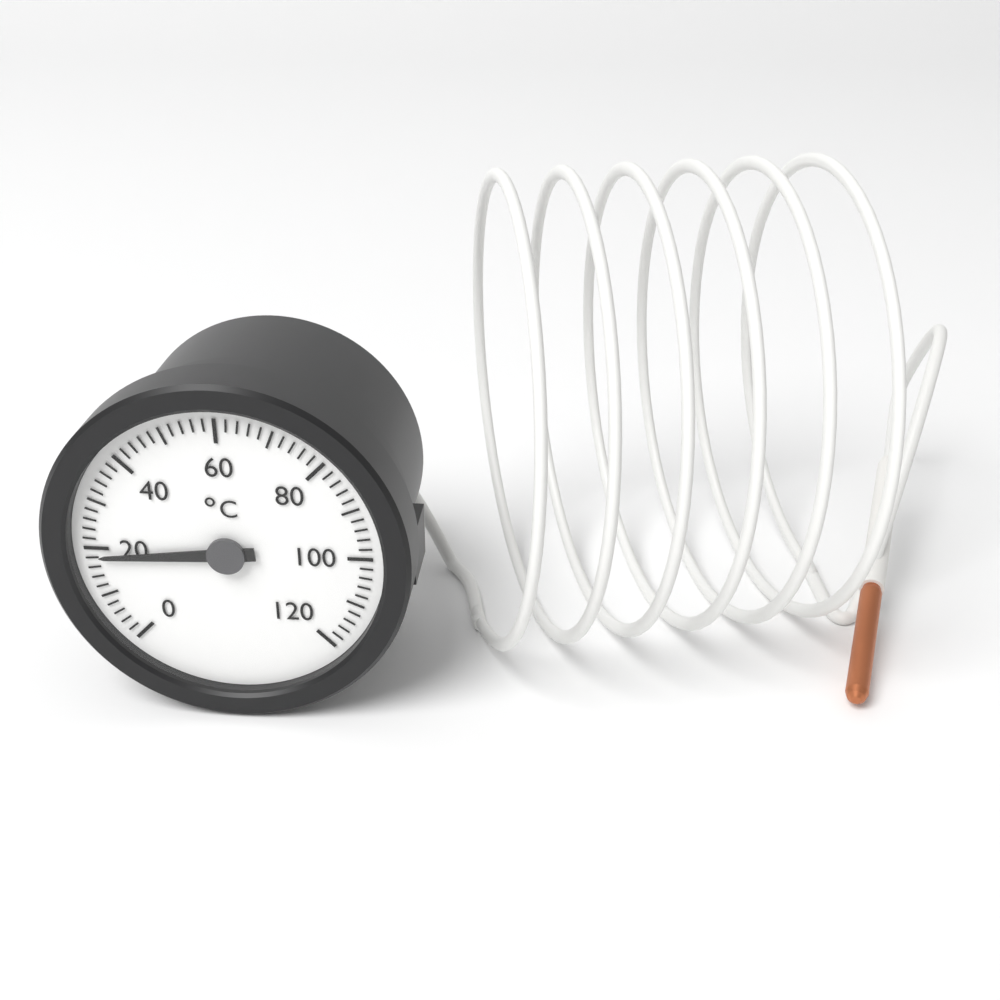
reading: 18 °C
